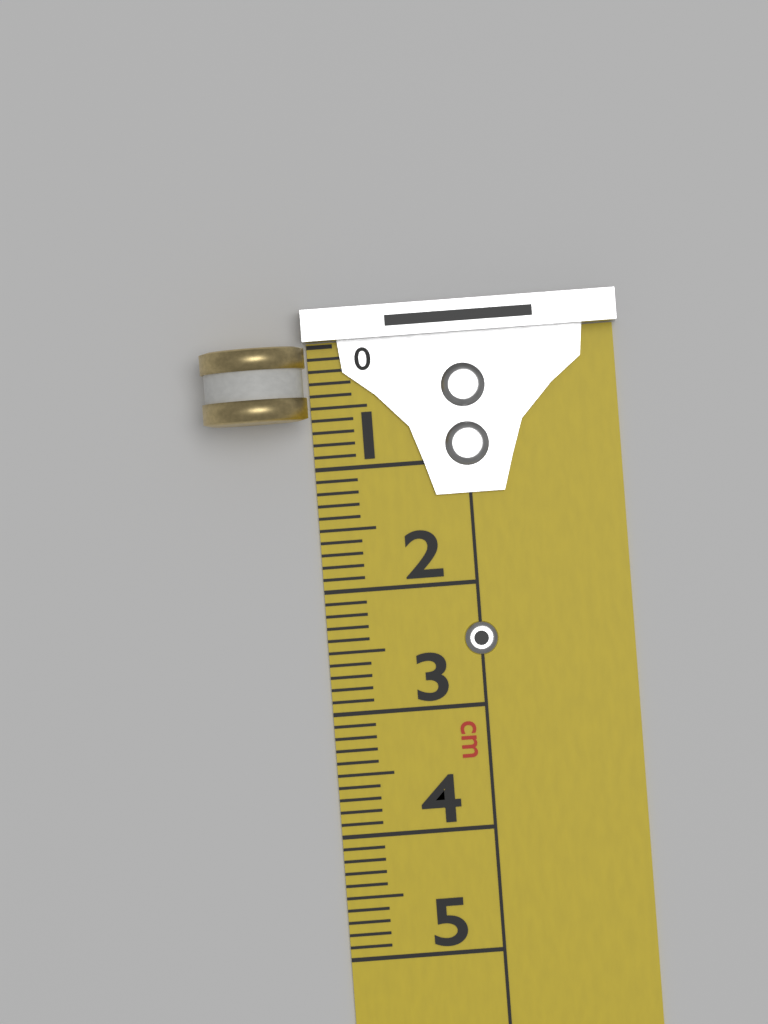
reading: 0.6 cm
